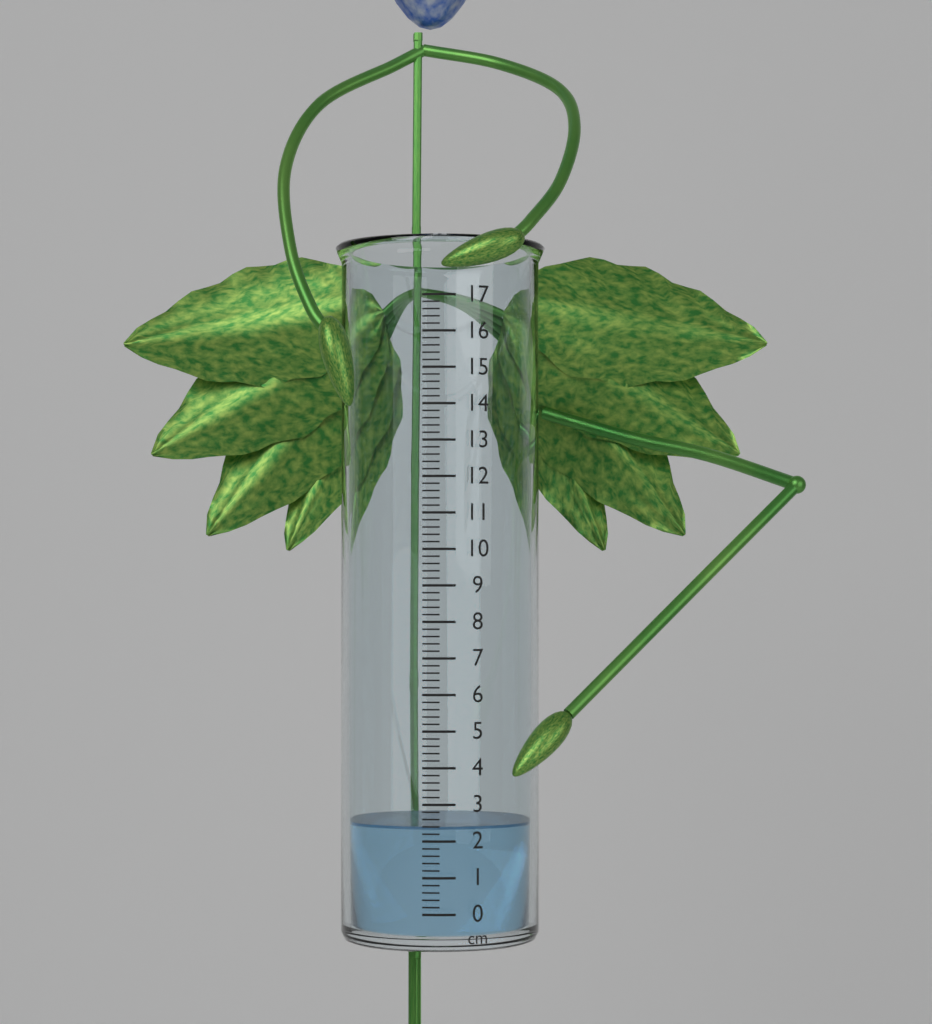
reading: 2.4 cm
